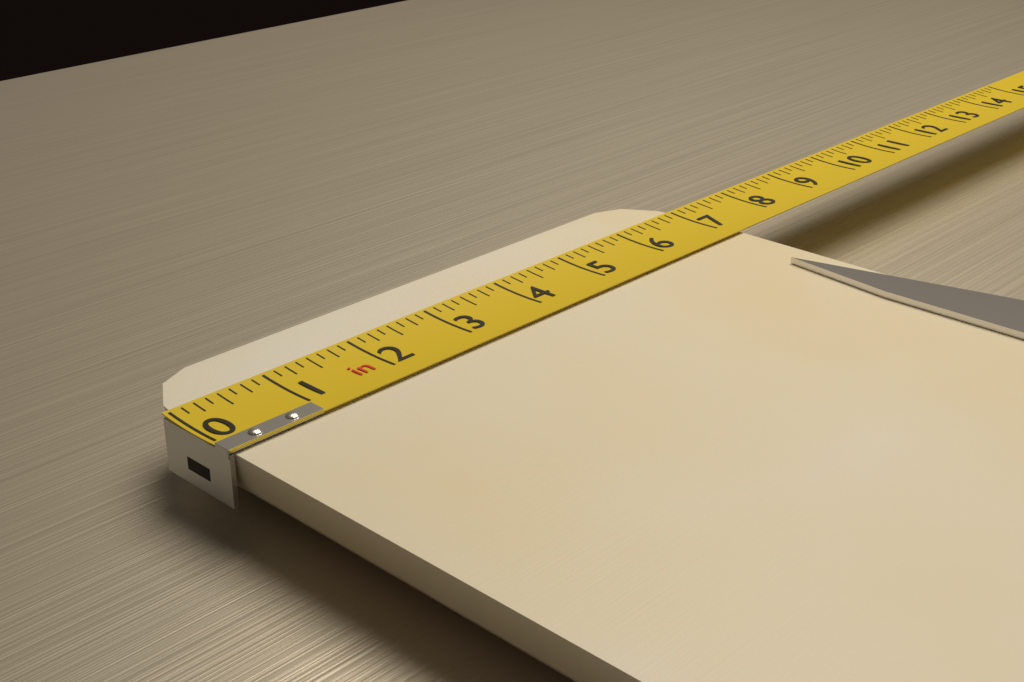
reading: 7.125 in
